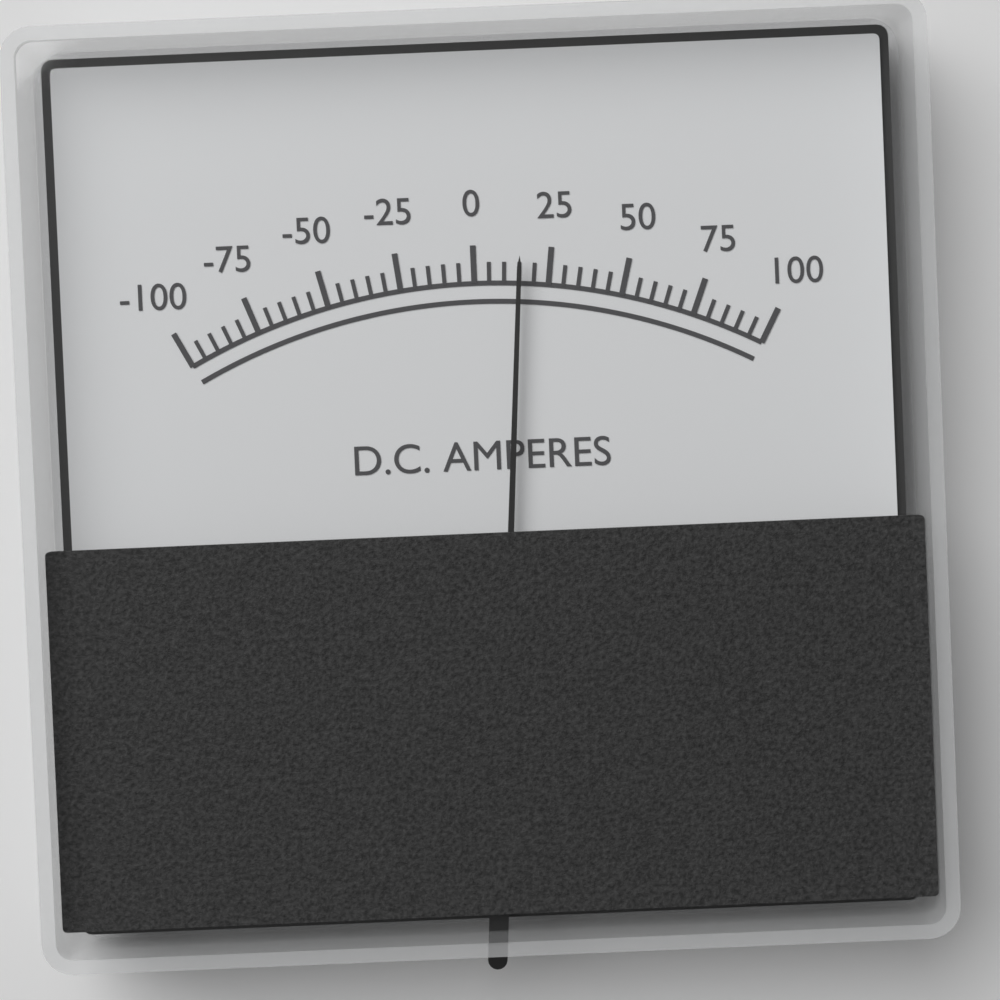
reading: 15 A
